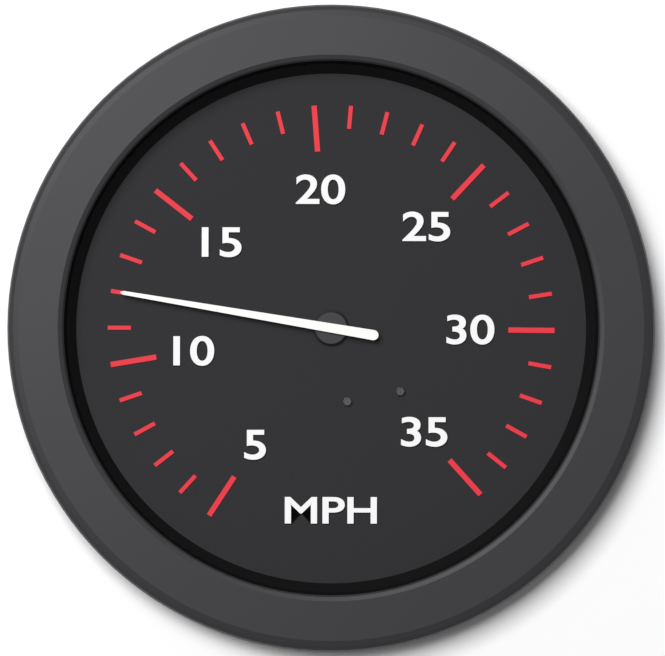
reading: 12 MPH
